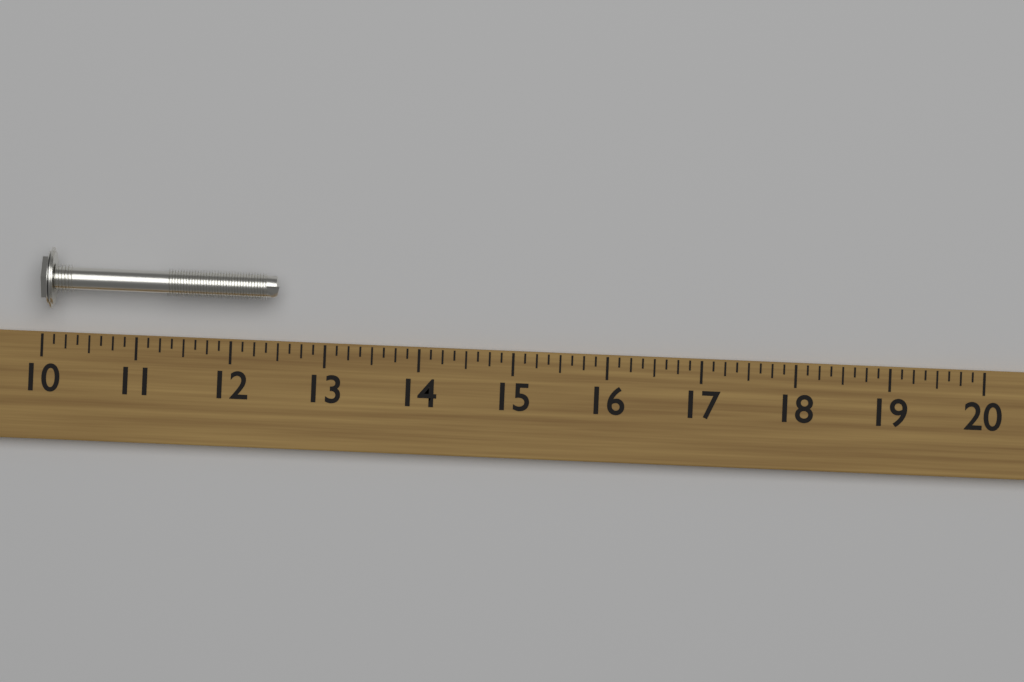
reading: 12.500 (no unit)
